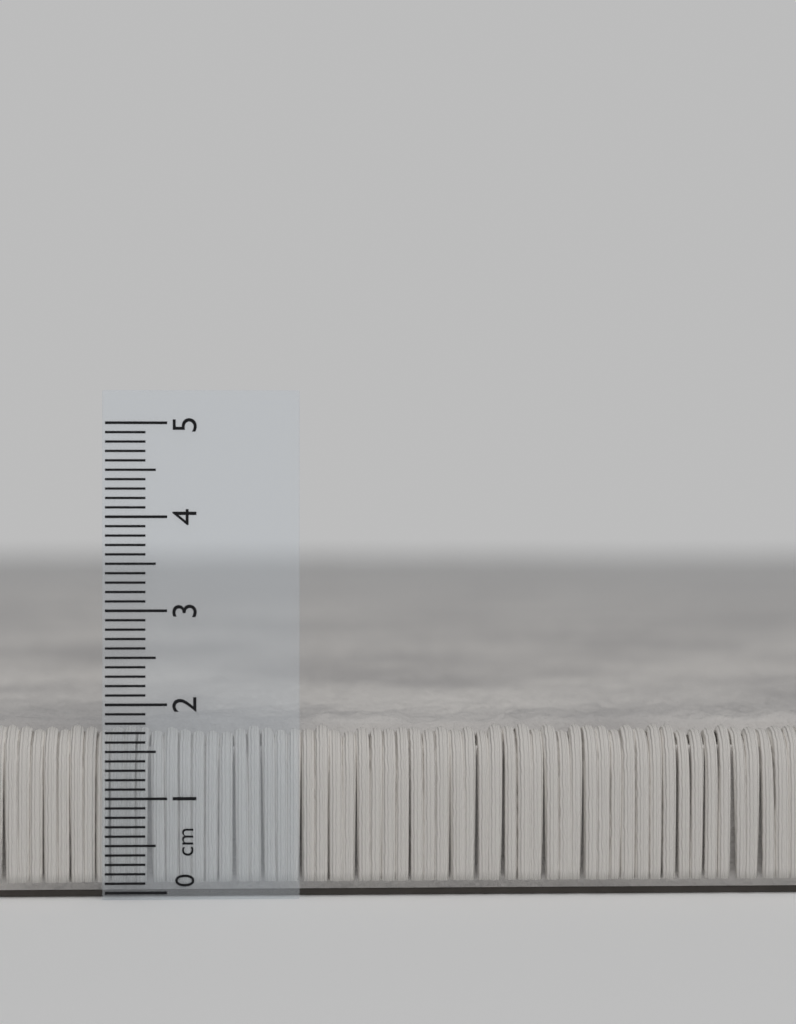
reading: 1.9 cm
